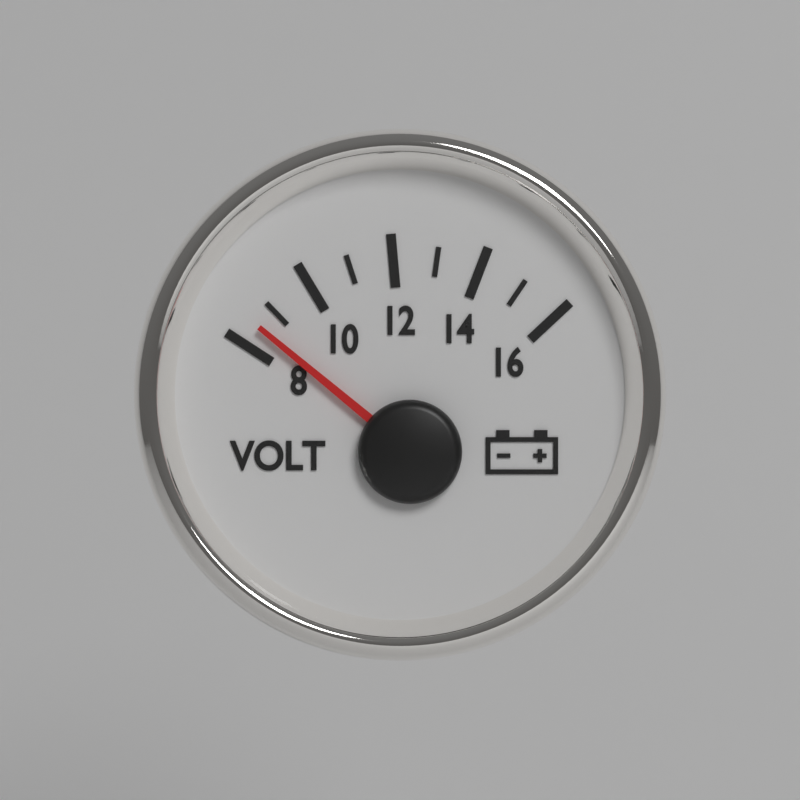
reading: 8.5 V
